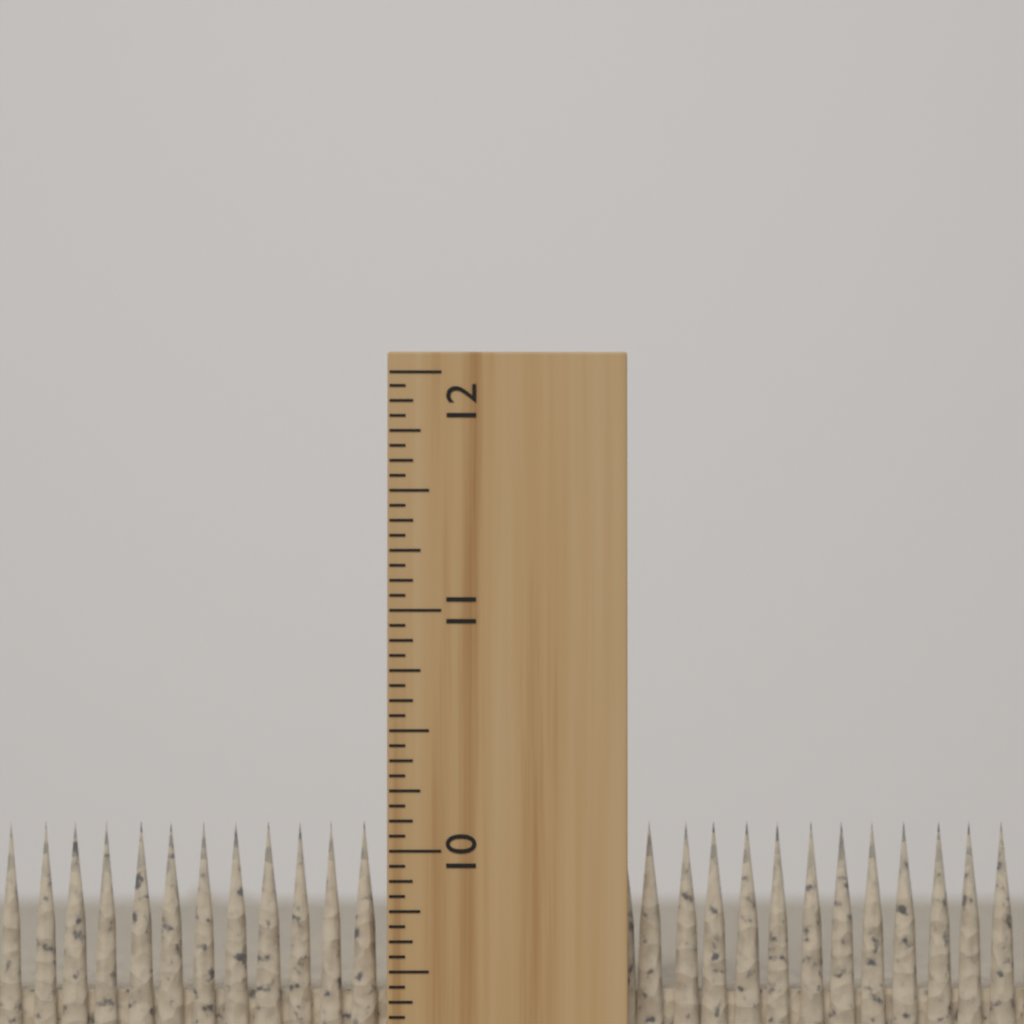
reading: 10.1250 inch
